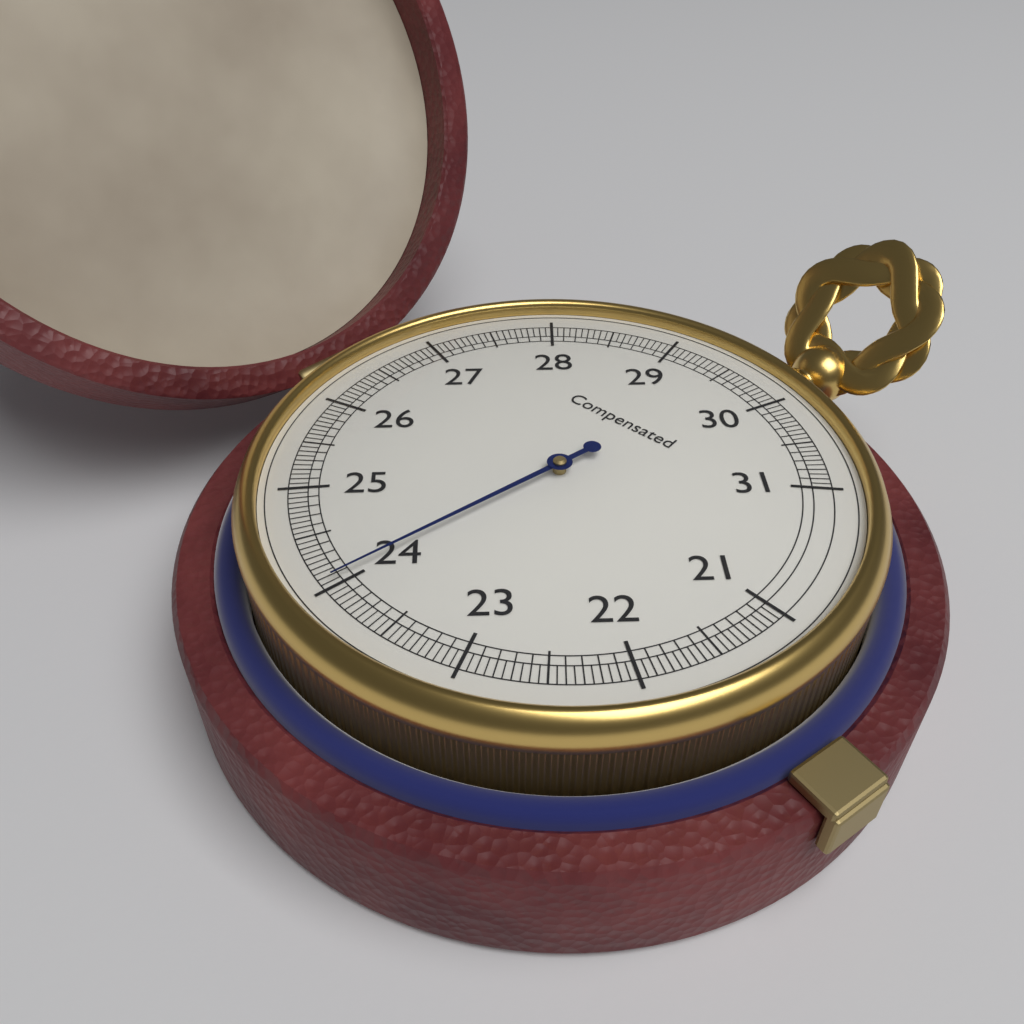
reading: 24.05 (no unit)
